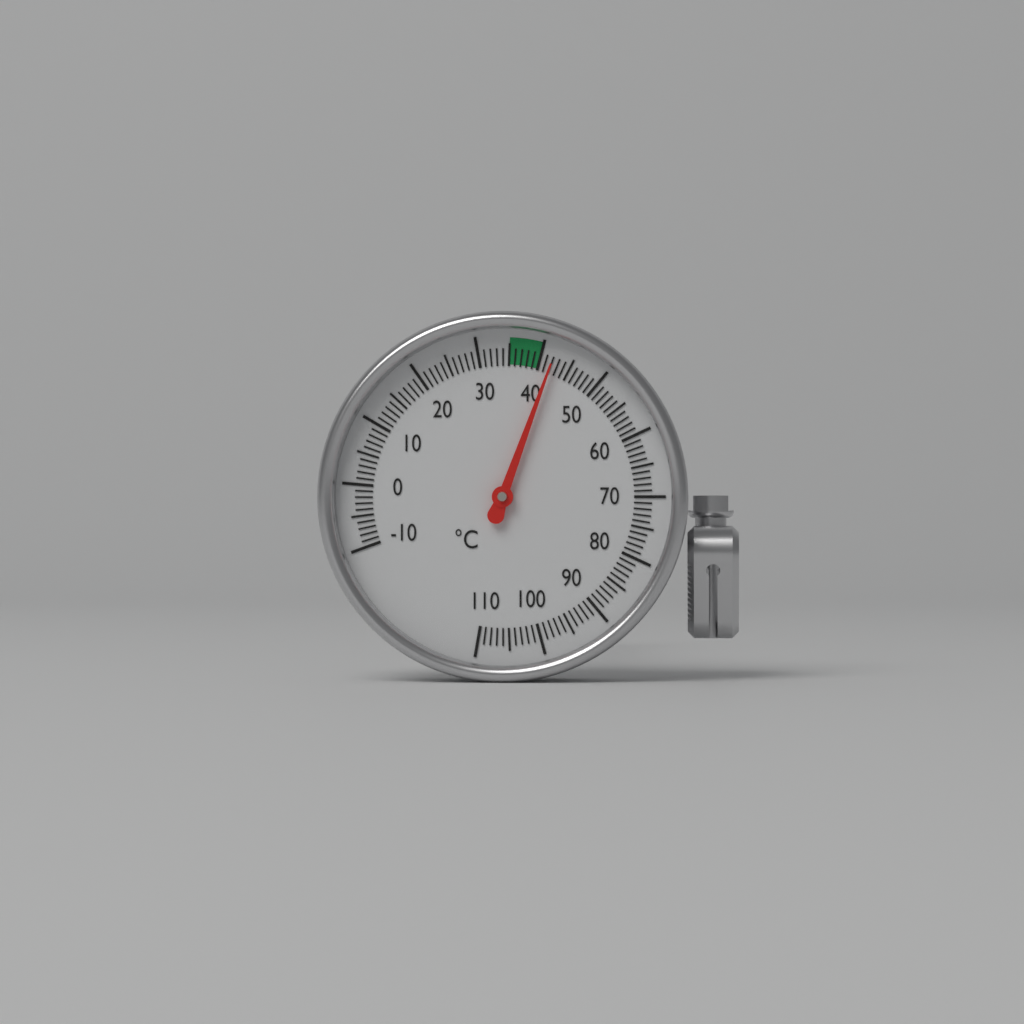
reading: 42 °C
